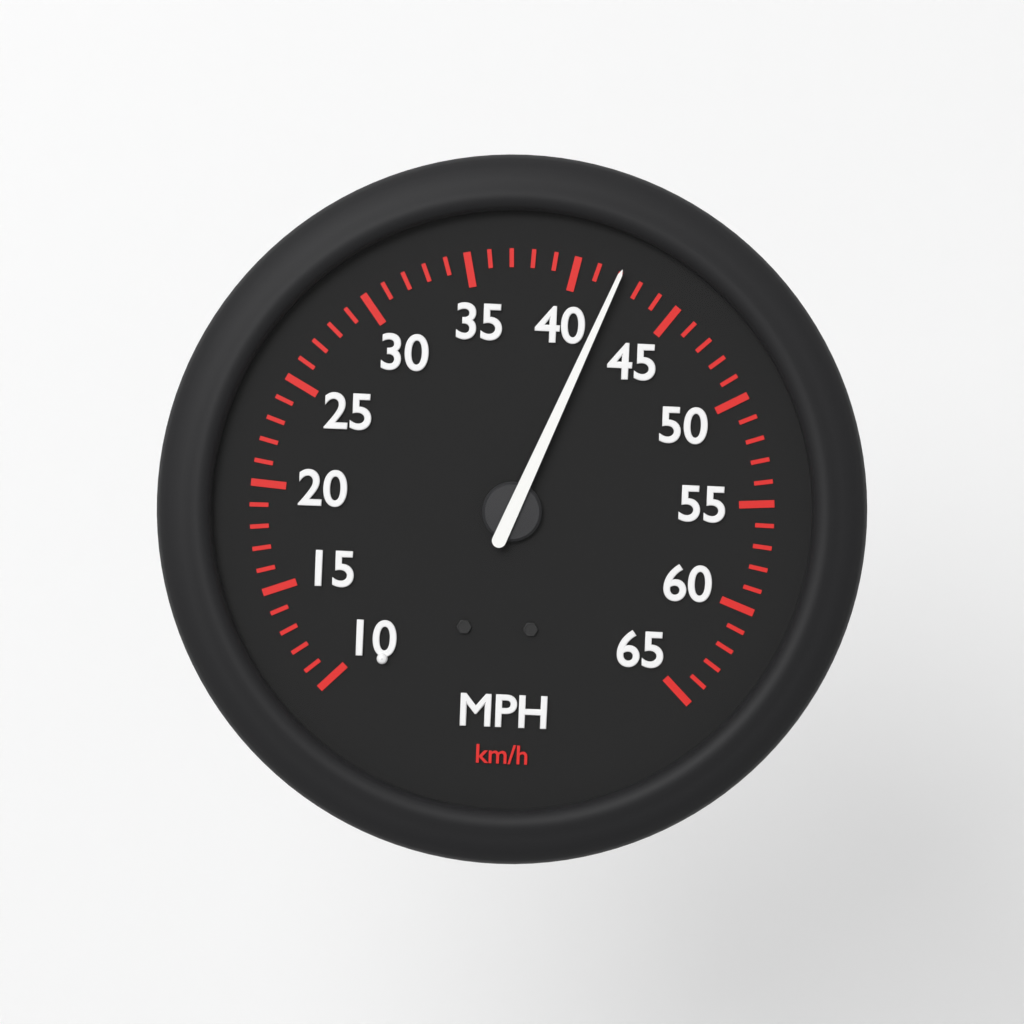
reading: 42 mph
